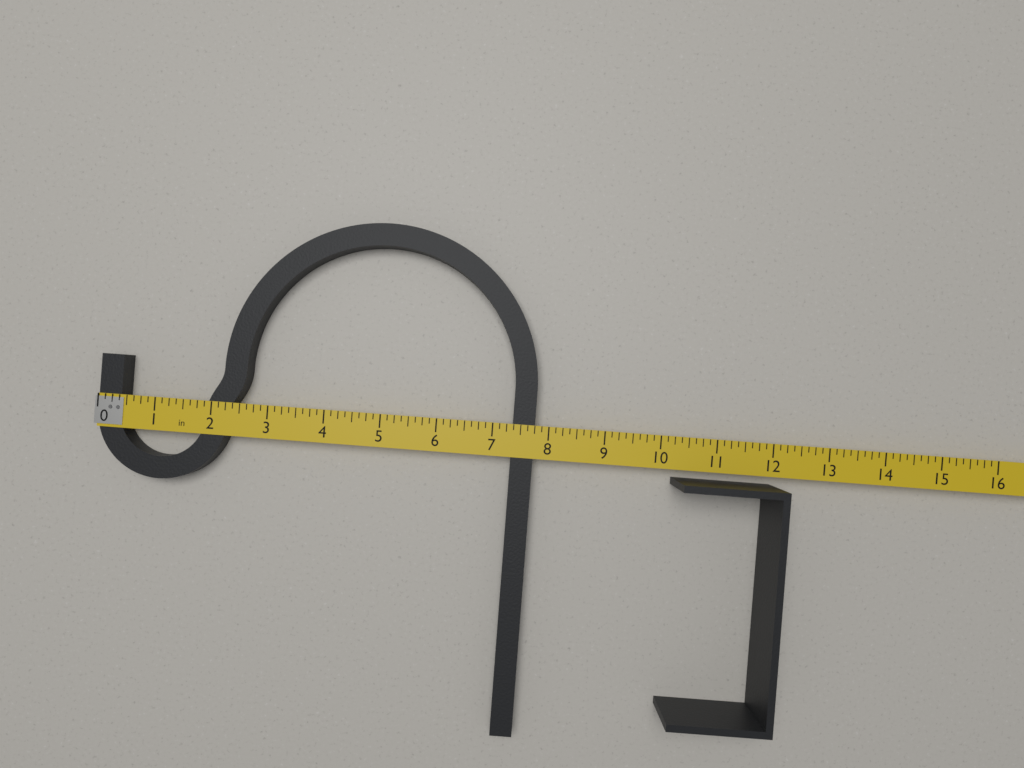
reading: 7.750 in
